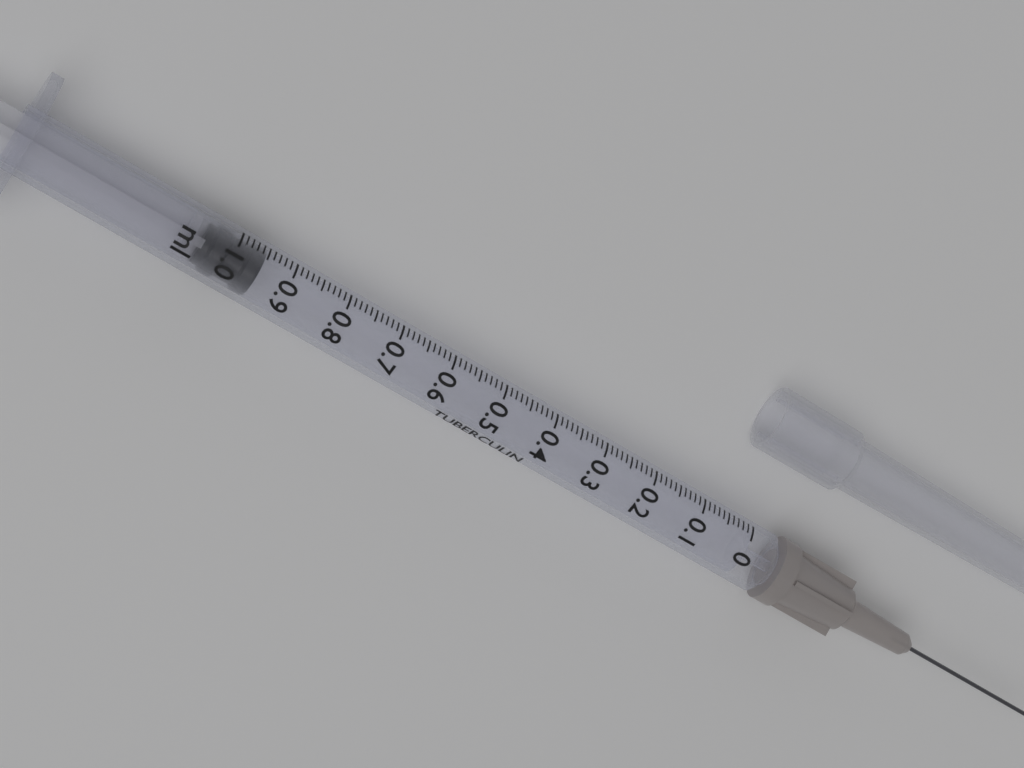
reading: 0.95 ml
